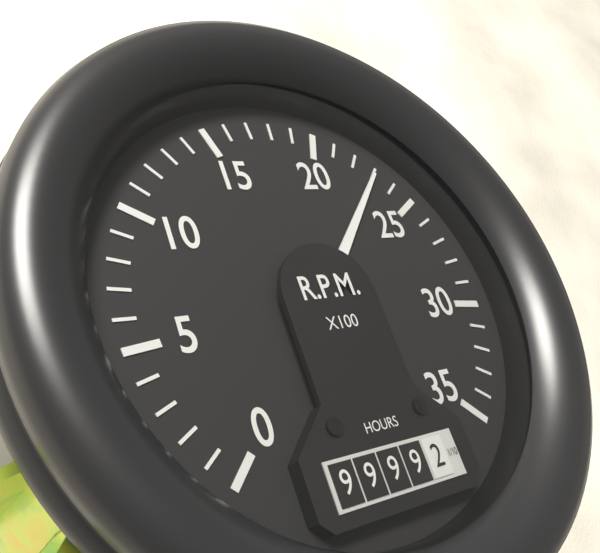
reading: 2300 RPM
